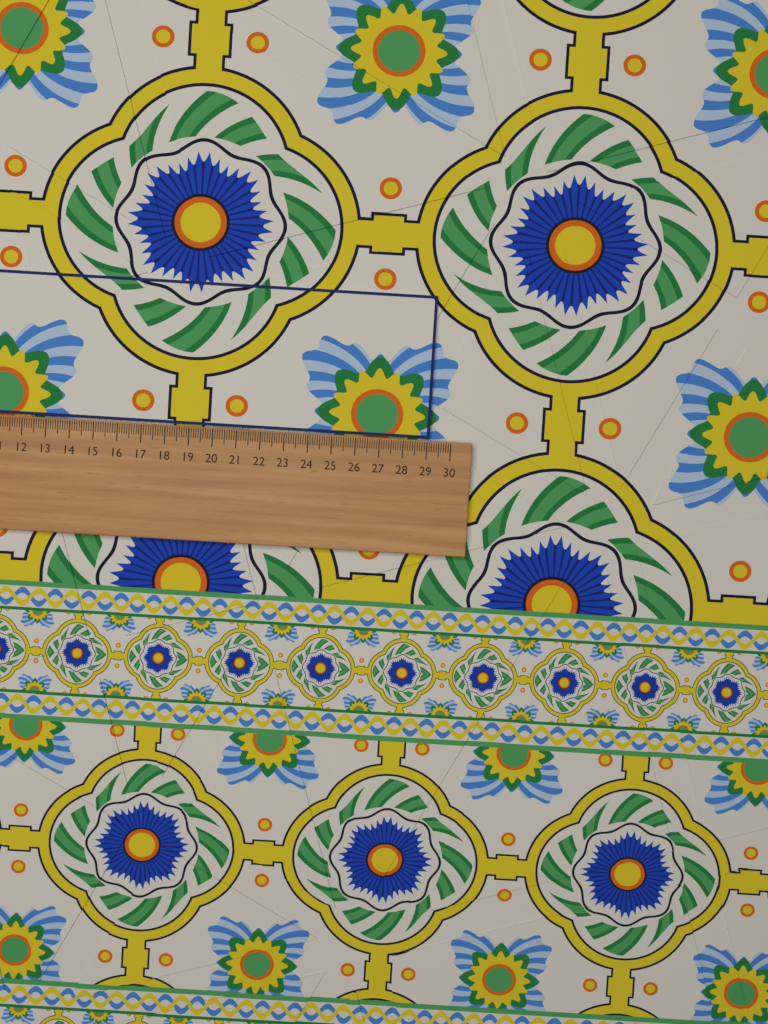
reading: 29.1 (no unit)
